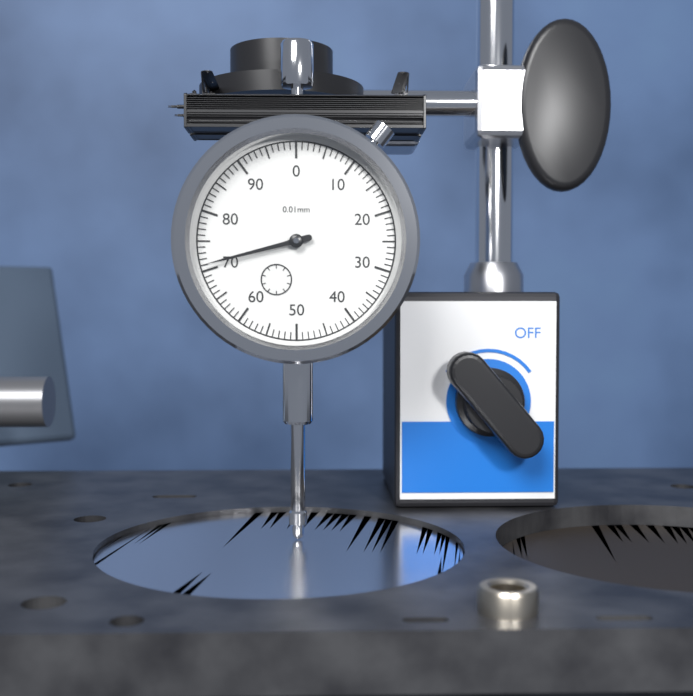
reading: 71 0.01mm
